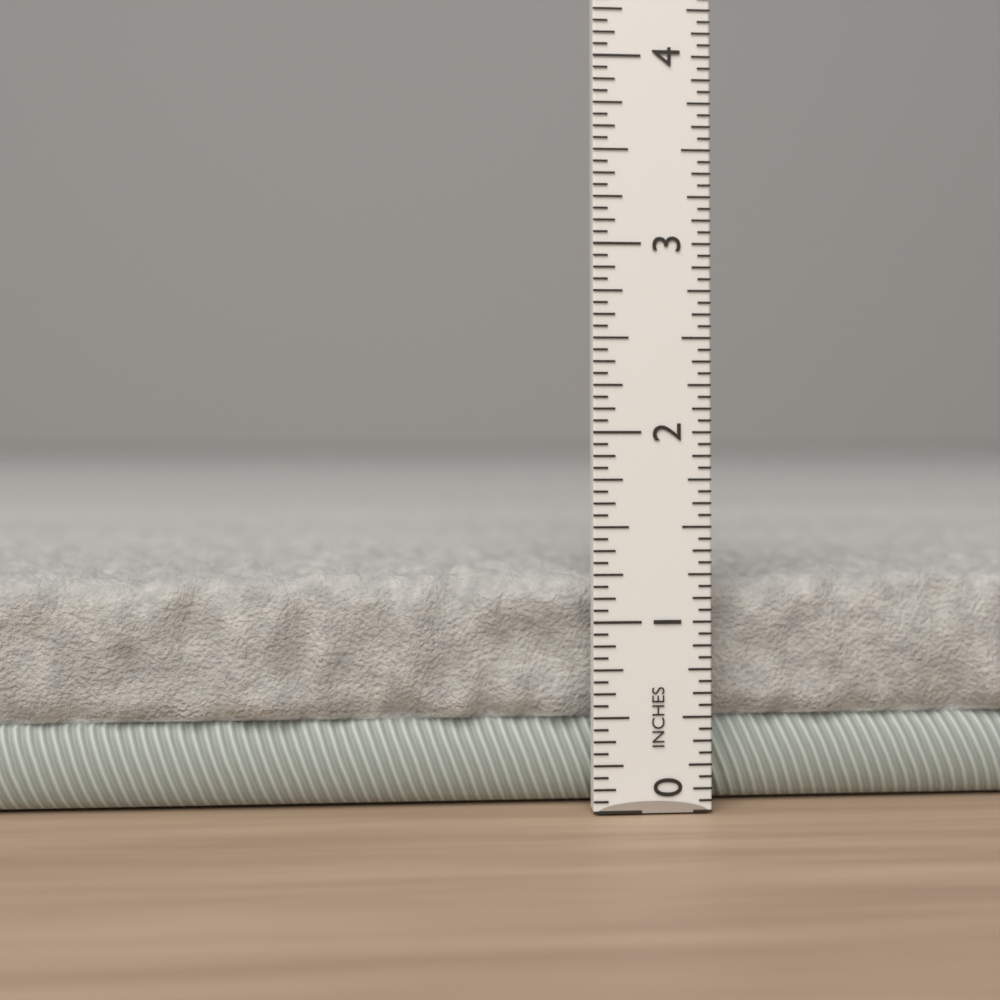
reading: 1.2500 in
